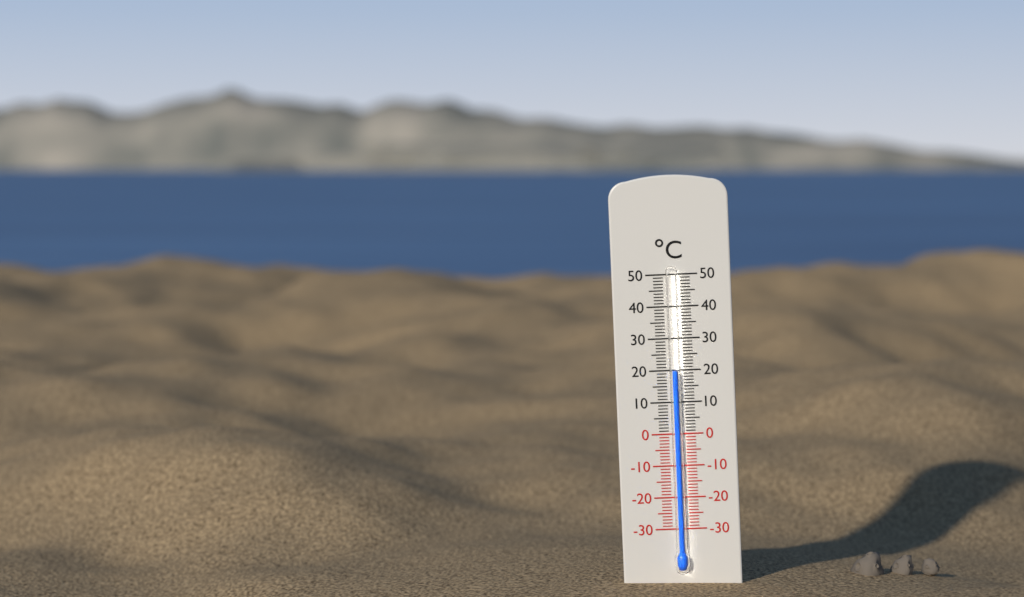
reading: 20 °C
